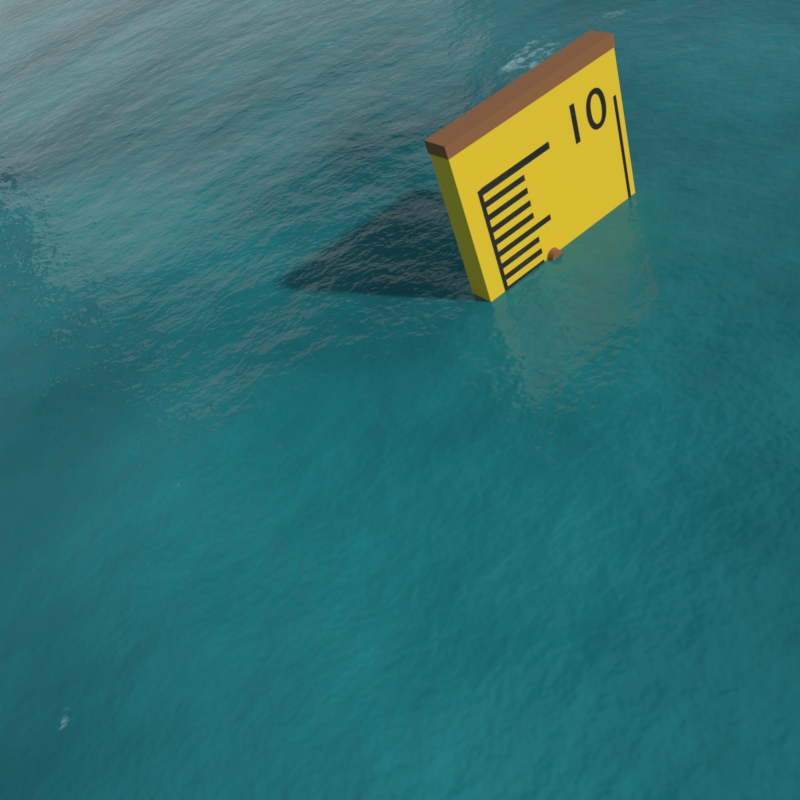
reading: 9.2 (no unit)
